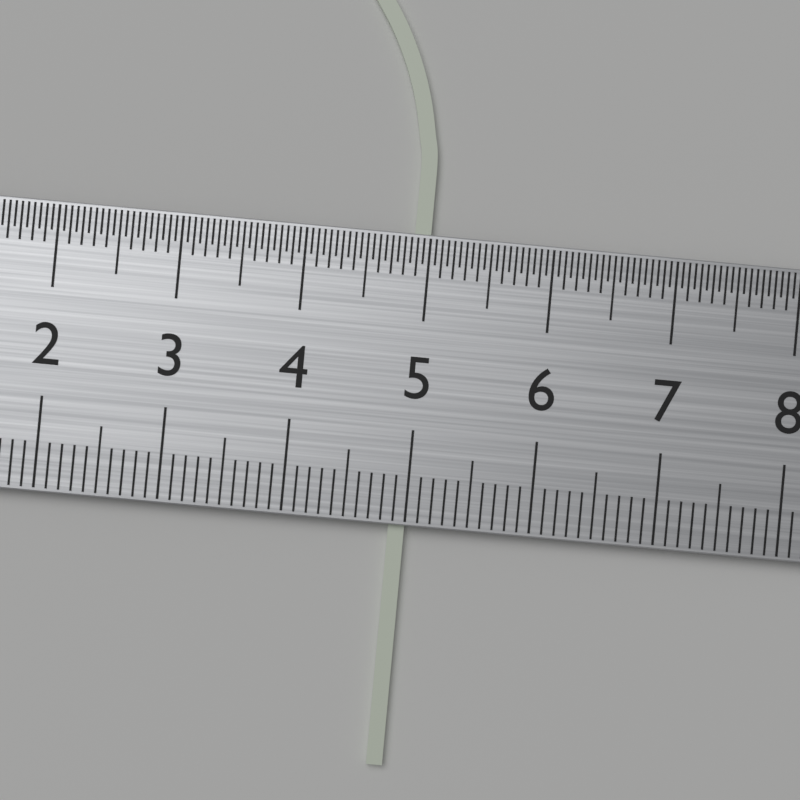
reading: 5.0 cm
